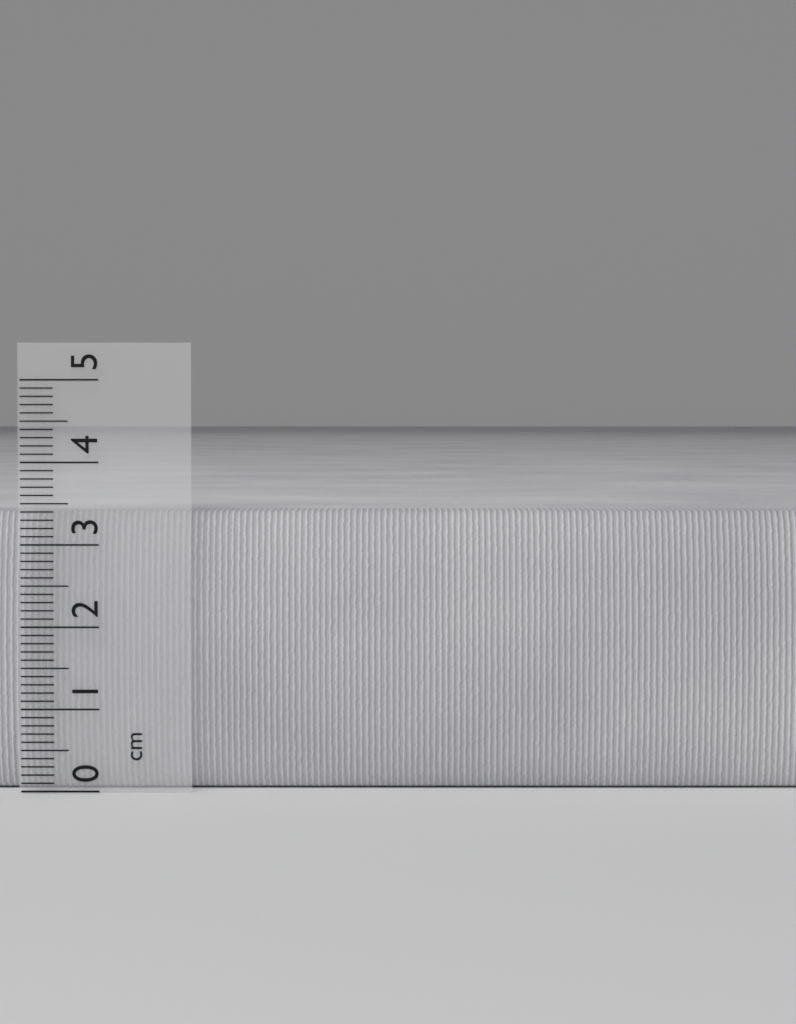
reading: 3.4 cm
